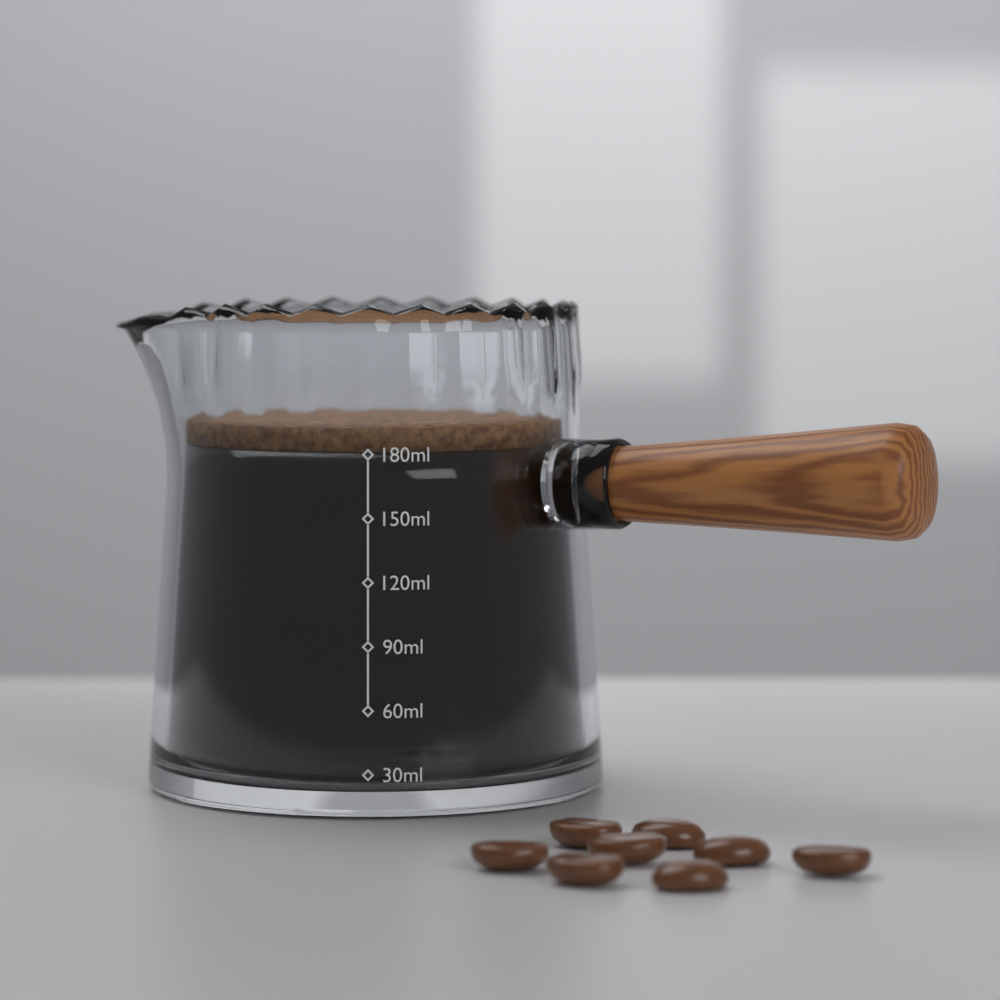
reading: 180 ml
